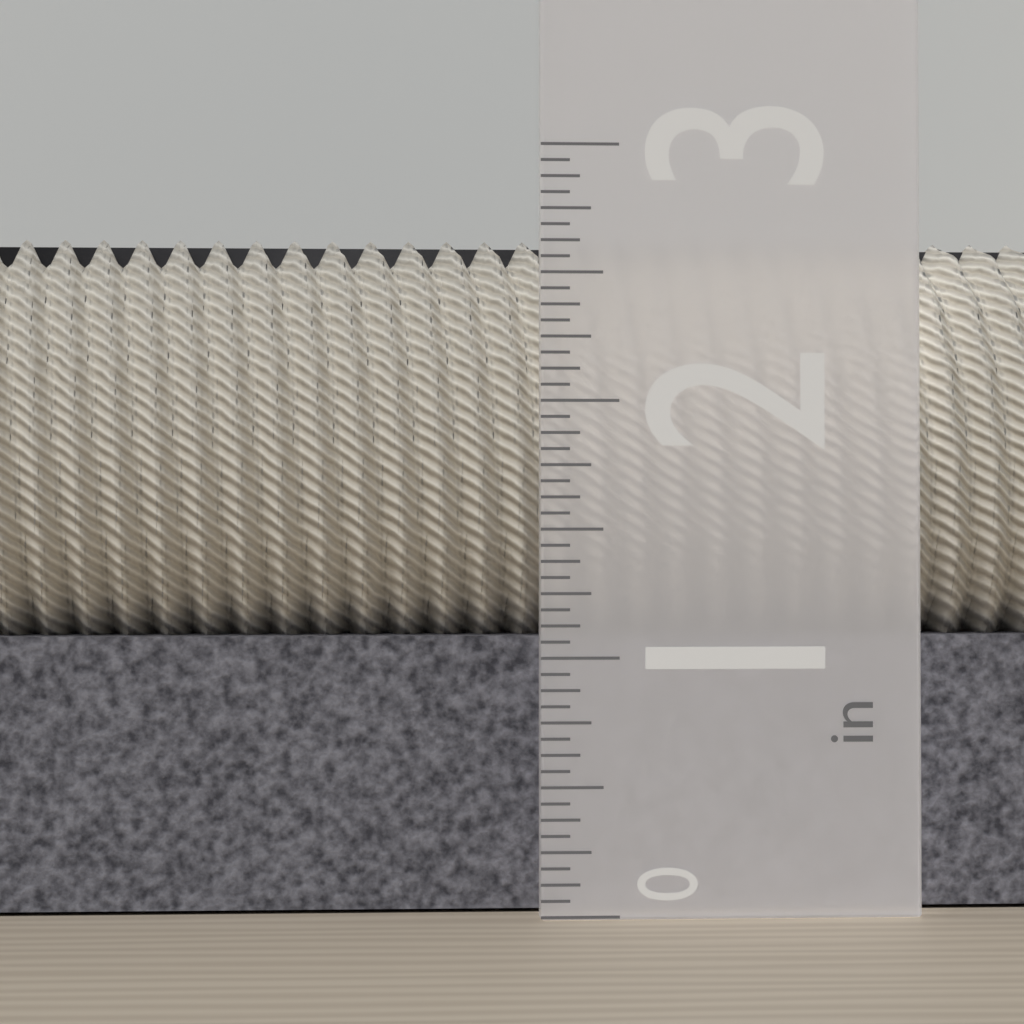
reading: 2.6875 in
